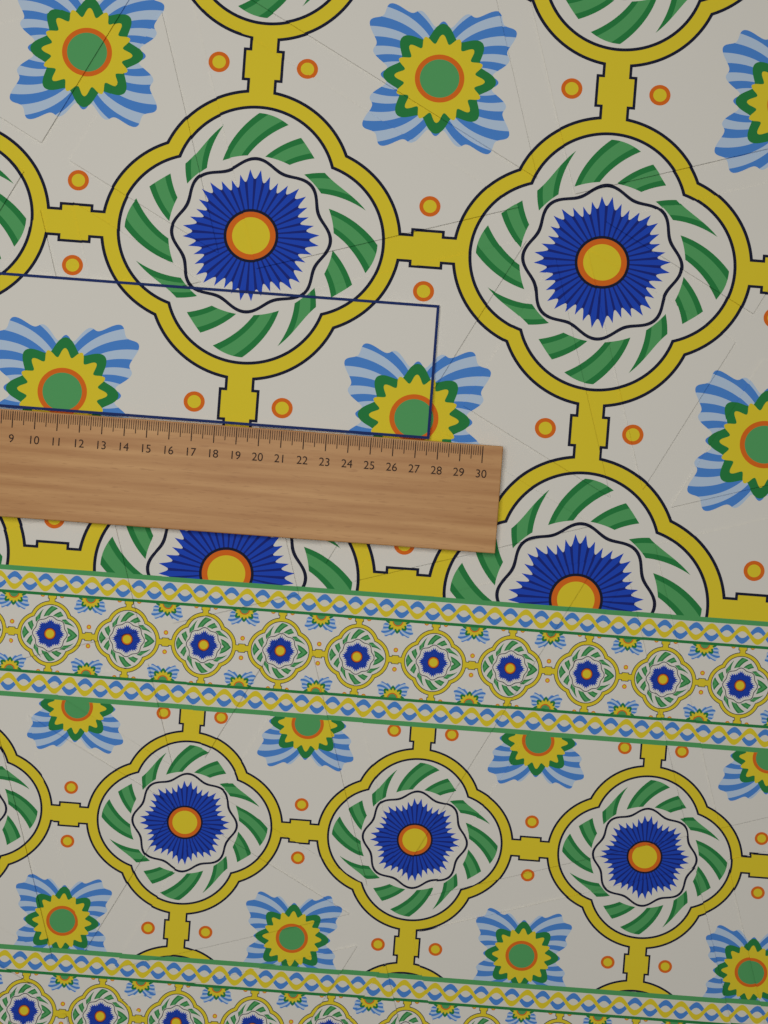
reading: 27.6 (no unit)
